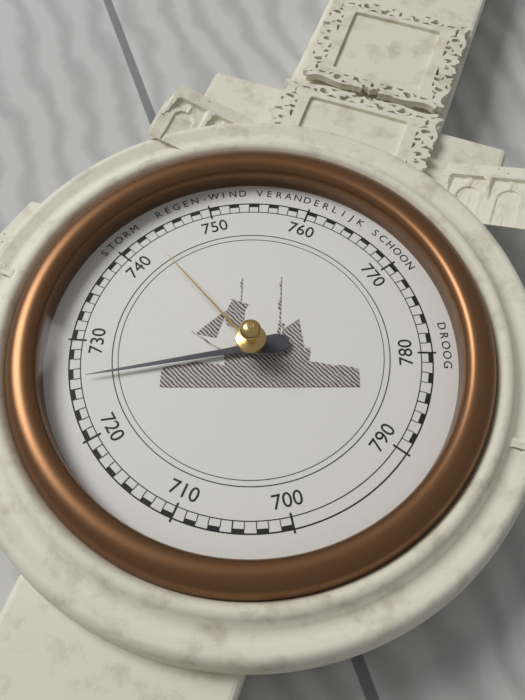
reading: 726 mmHg
